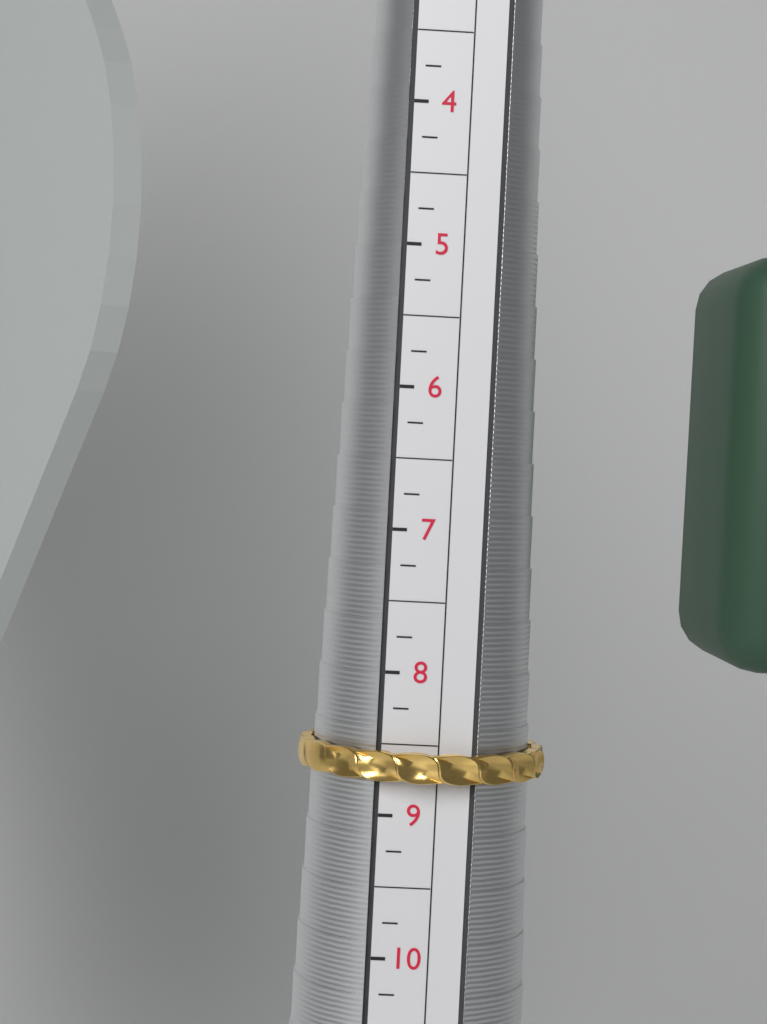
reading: 8.75 (no unit)
